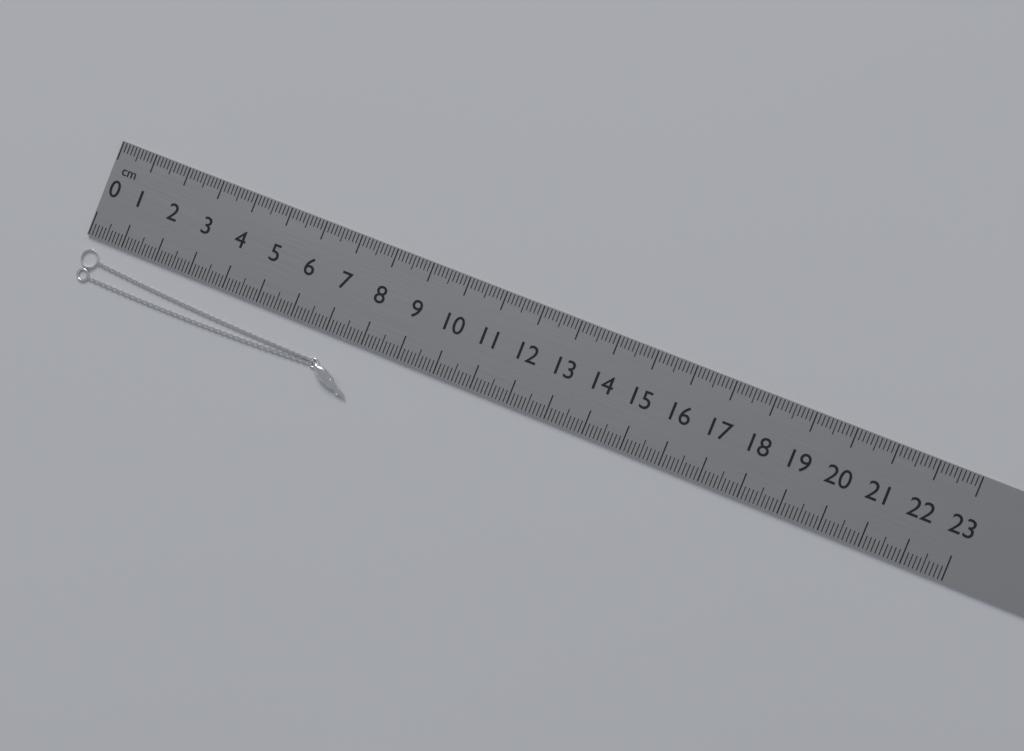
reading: 8.1 cm
